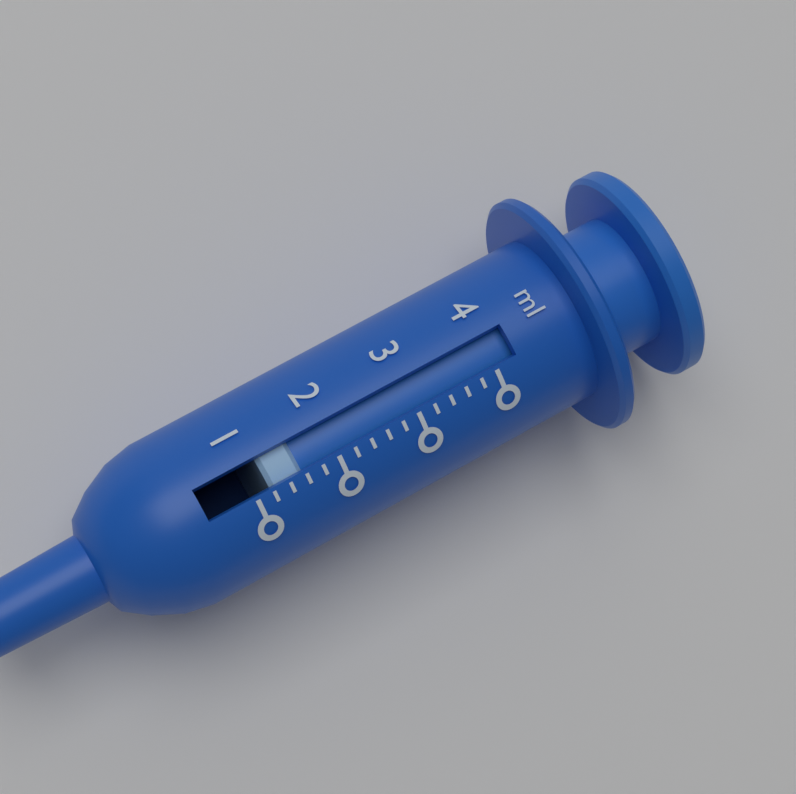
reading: 1.2 ml
